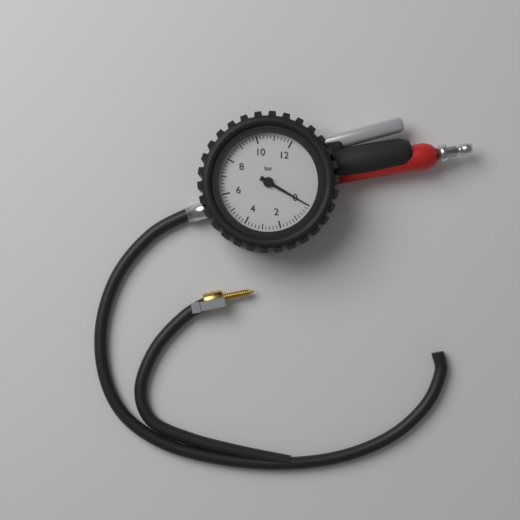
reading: 0.0 bar
